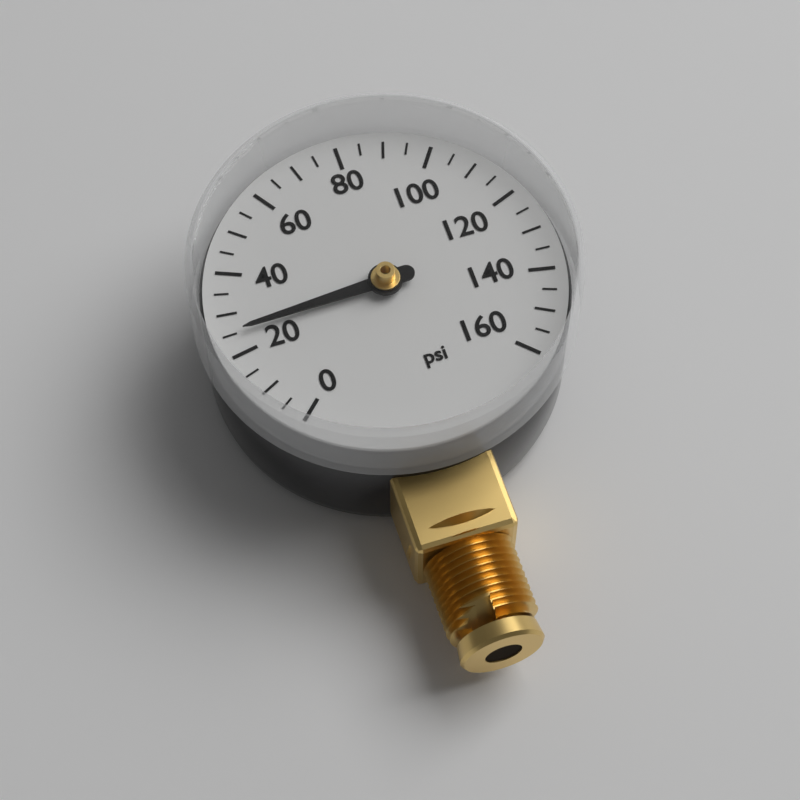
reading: 25 psi
